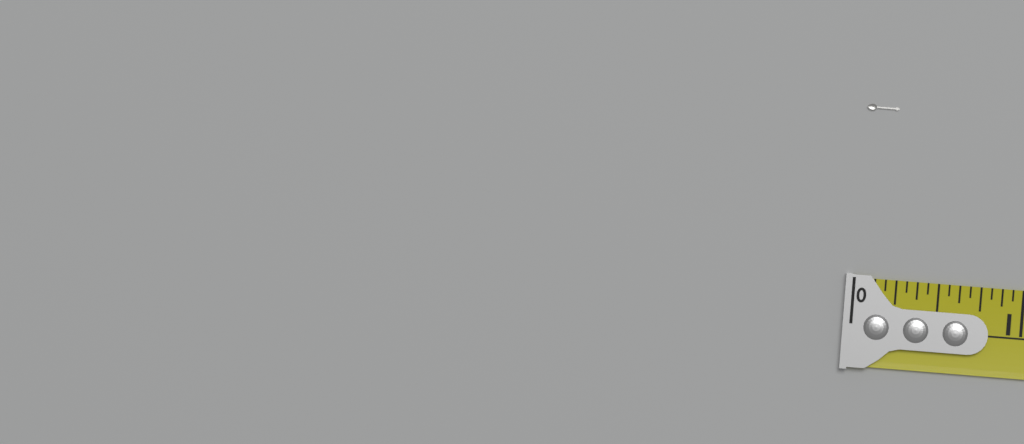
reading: 0.1875 in
